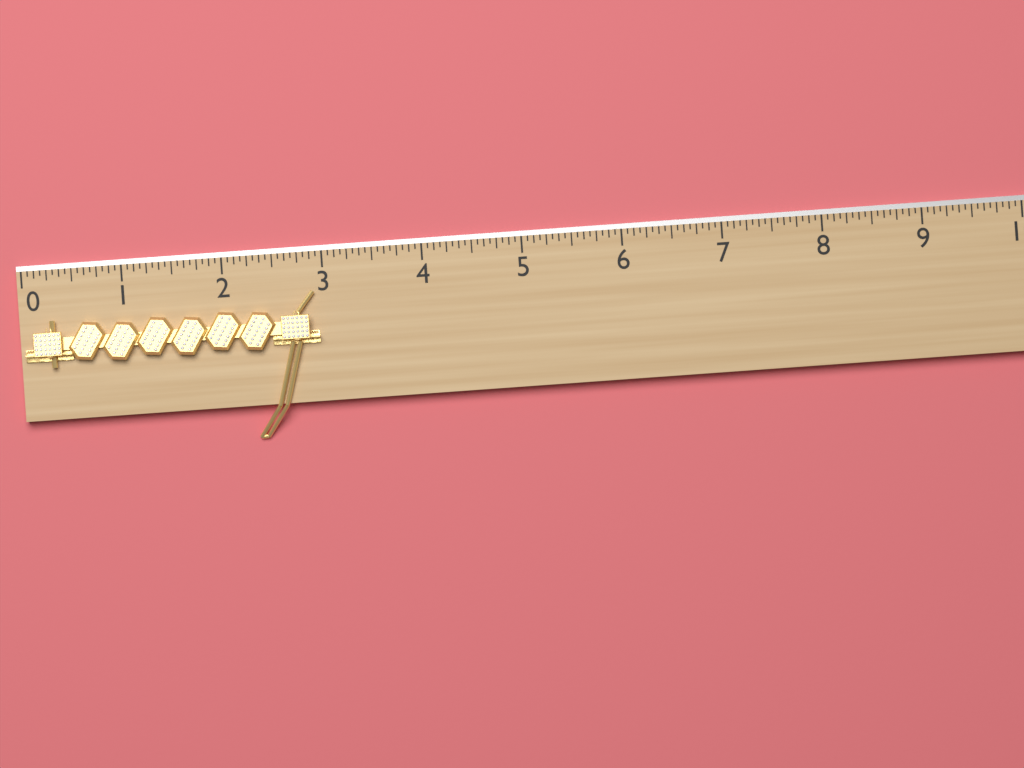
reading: 2.9375 (no unit)
